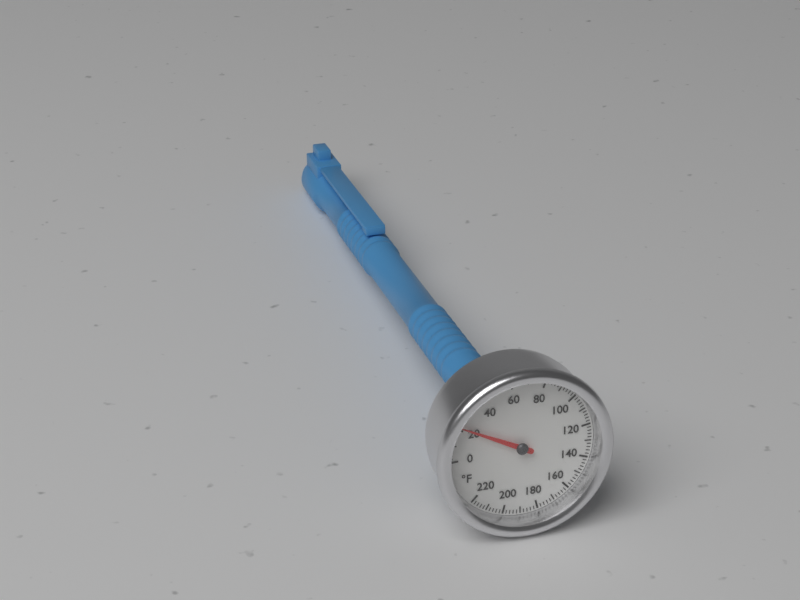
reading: 22 °F
